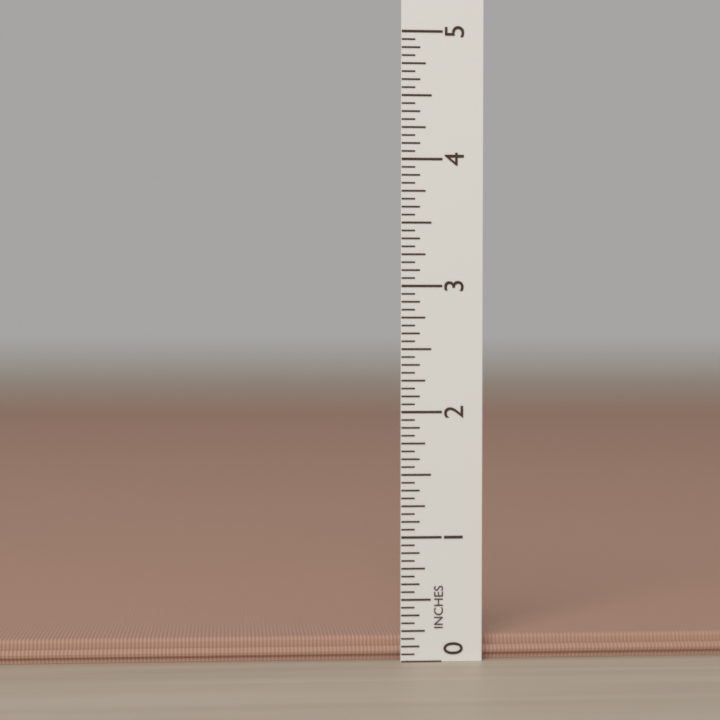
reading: 0.1875 in
